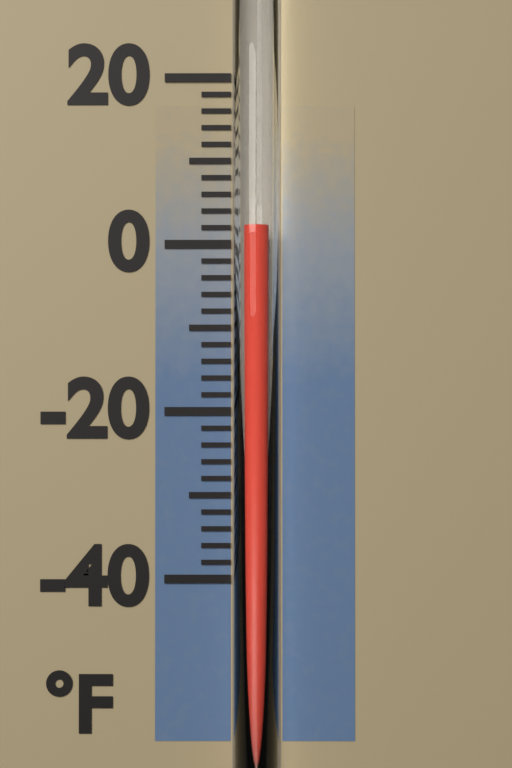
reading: 2 °F
